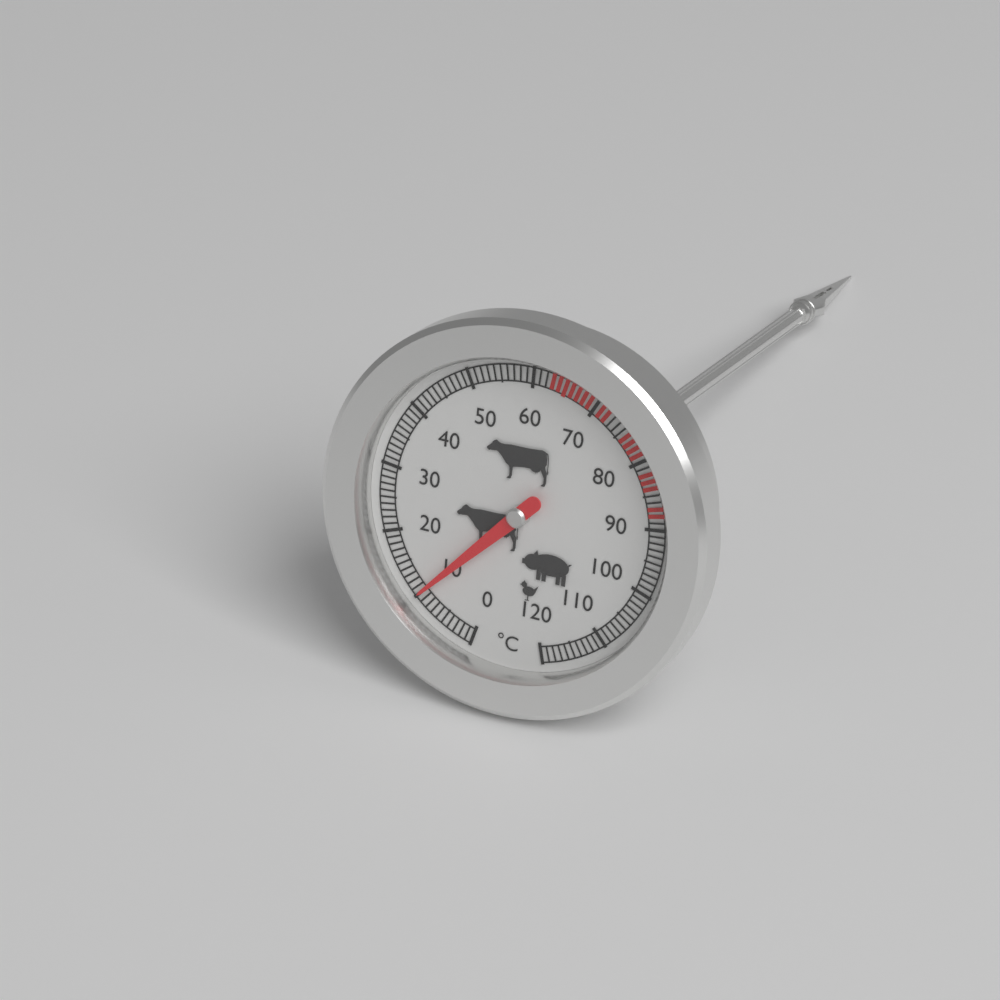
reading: 10 °C
